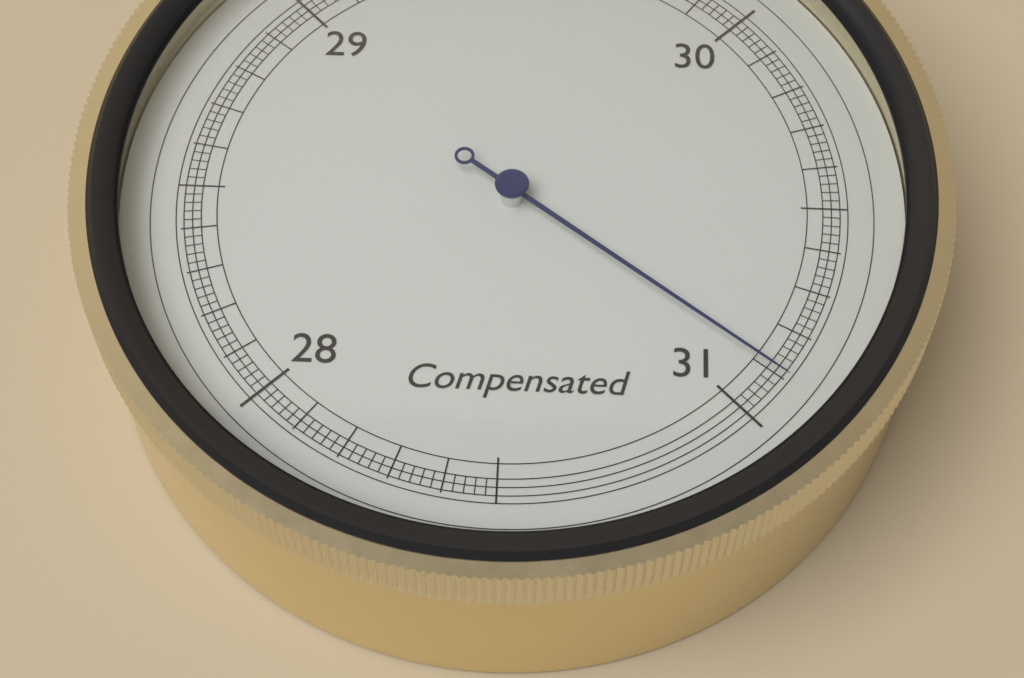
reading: 30.90 inHg
